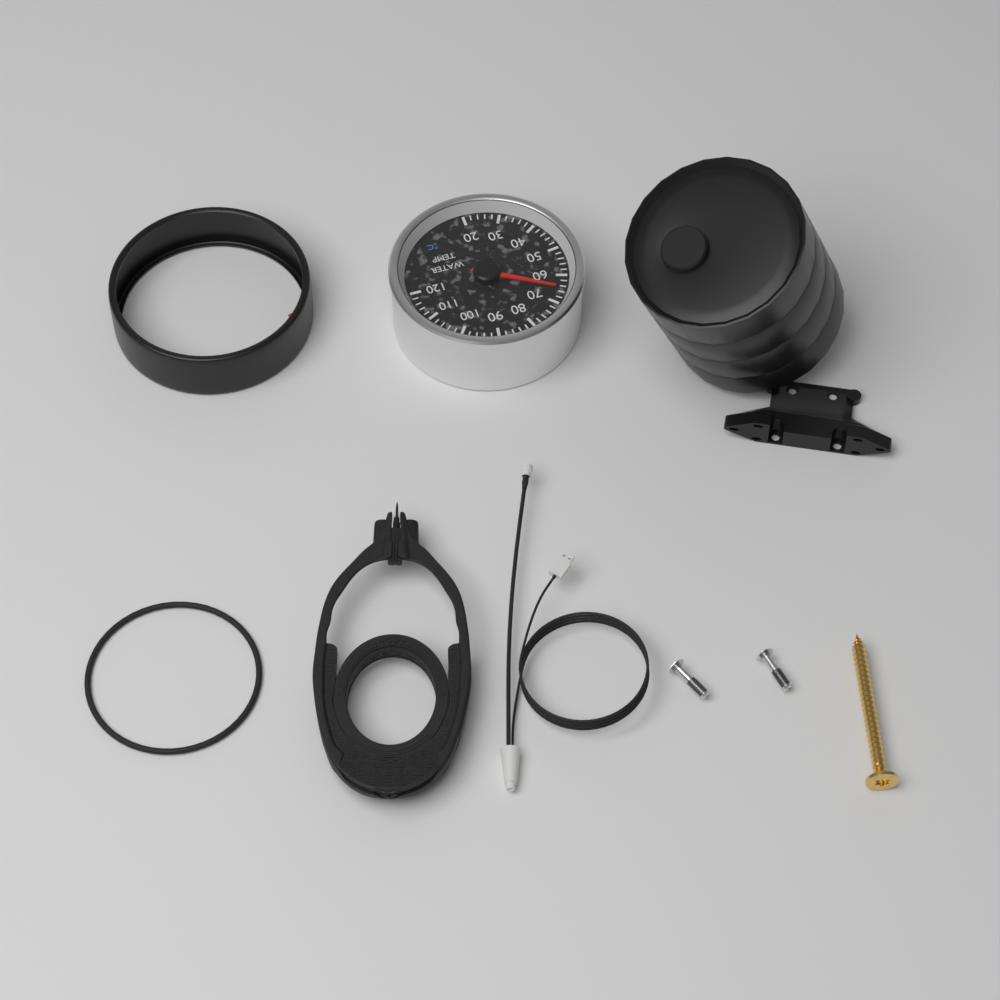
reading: 65 °C
